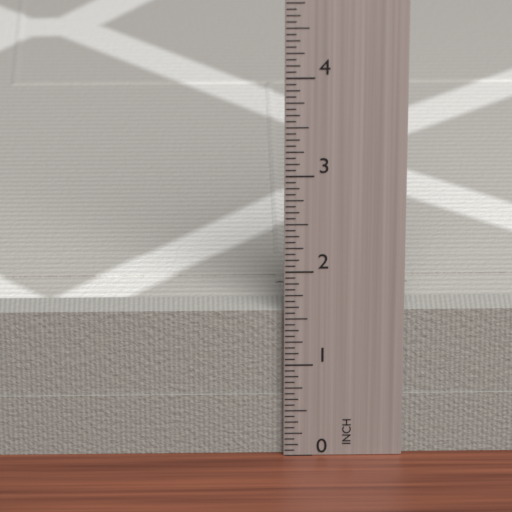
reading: 1.5625 in
